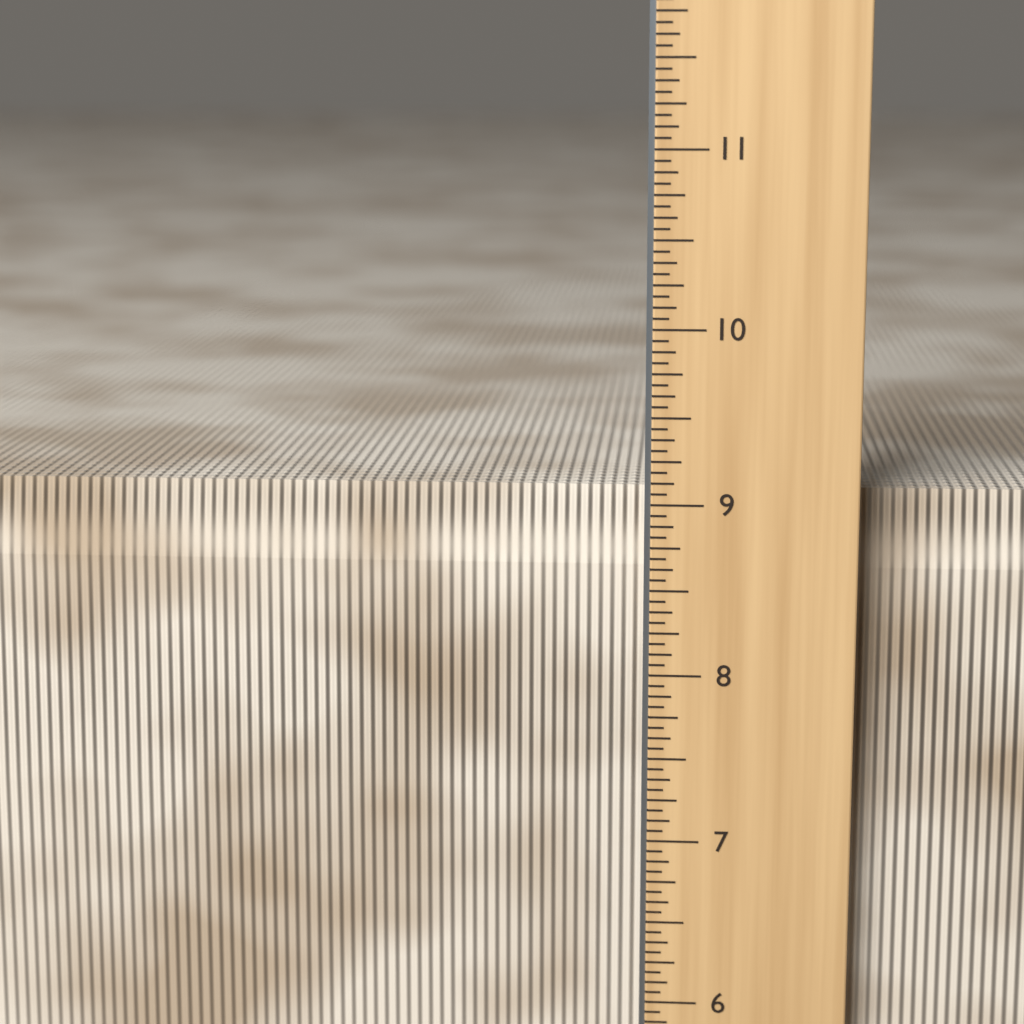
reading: 9.0625 in
